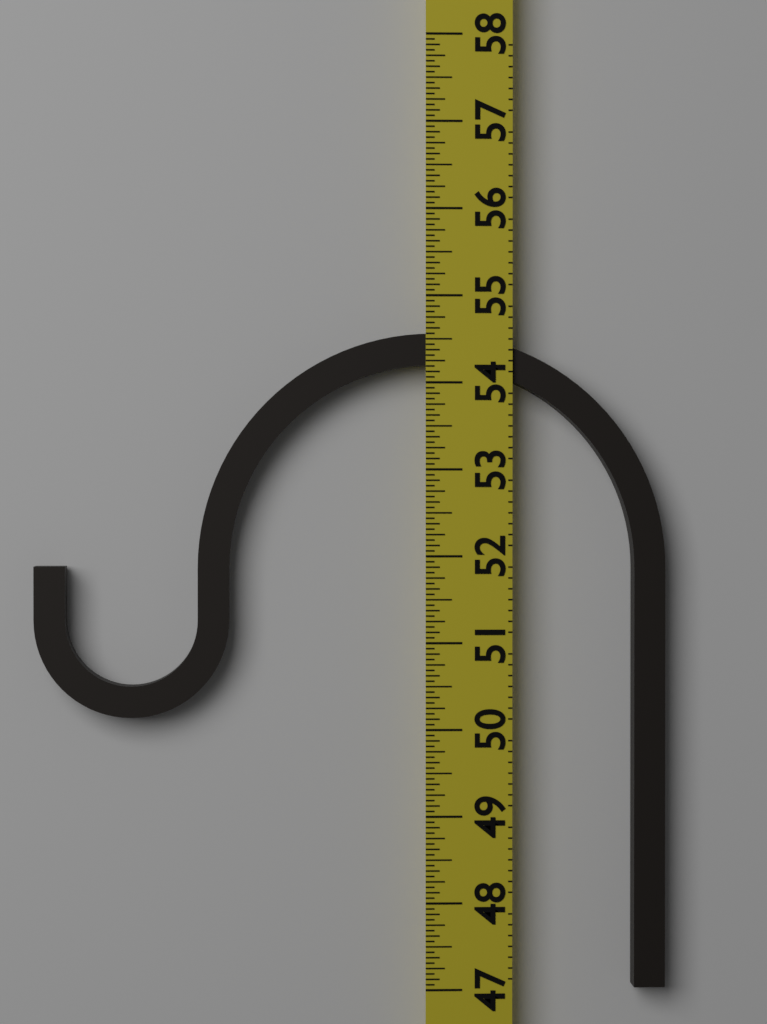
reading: 54.5625 (no unit)
